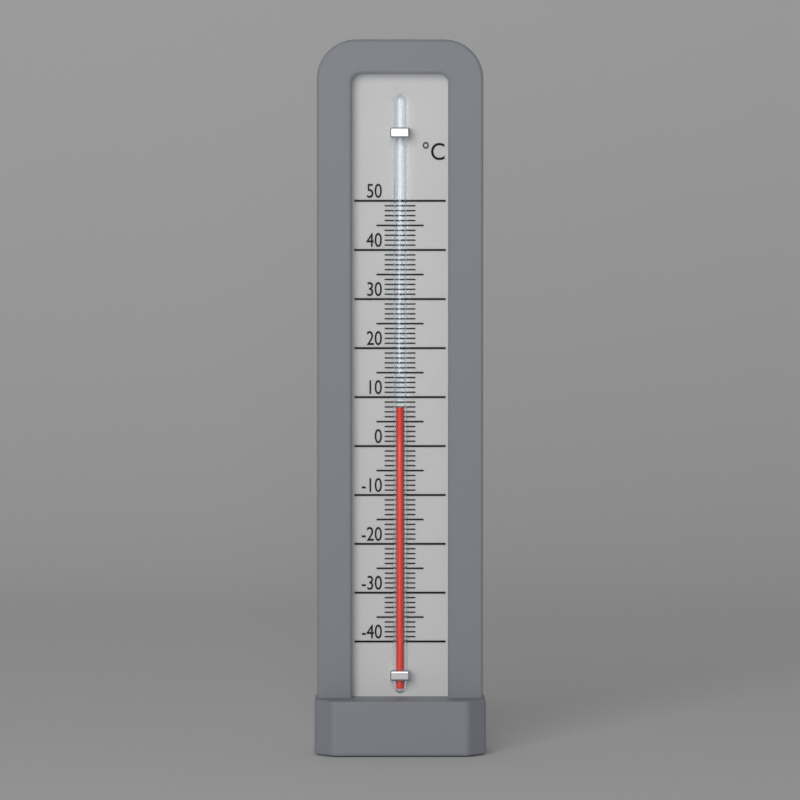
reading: 8 °C
